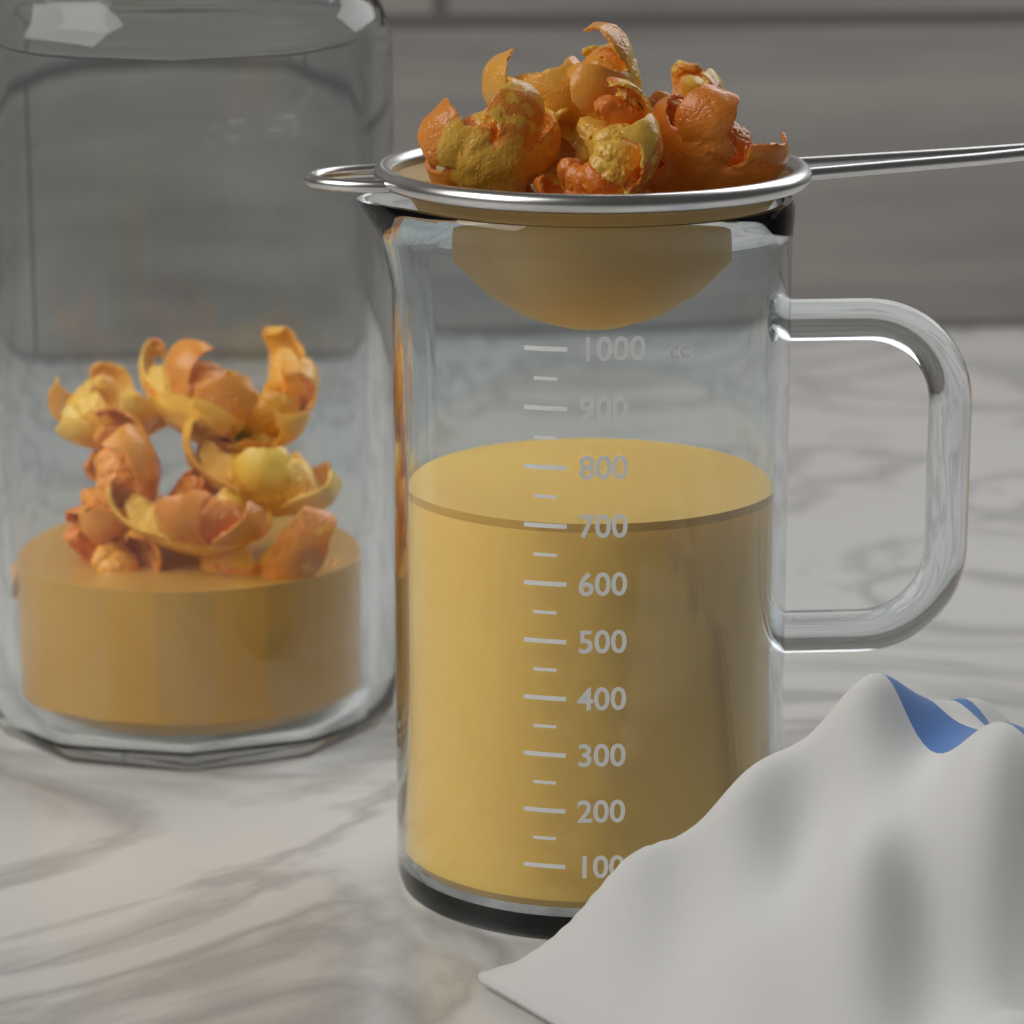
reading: 700 cc
